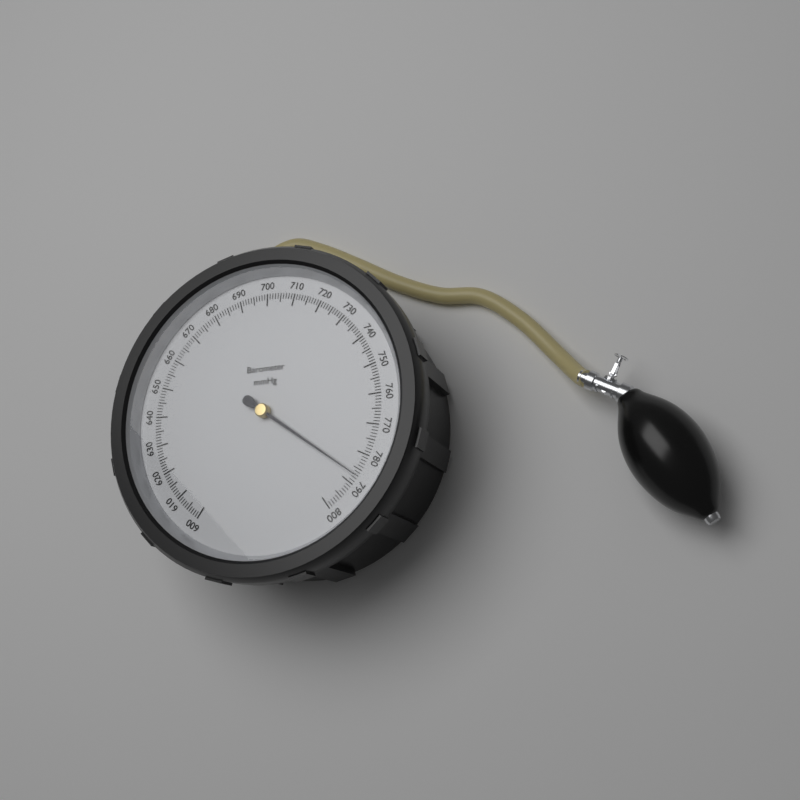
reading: 787 mmHg
